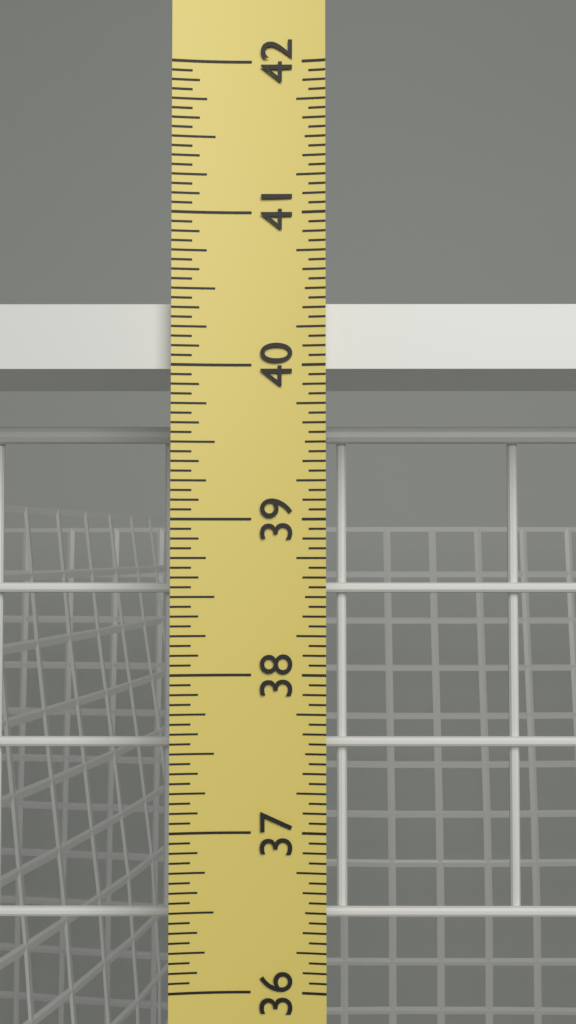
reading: 40.4375 in
